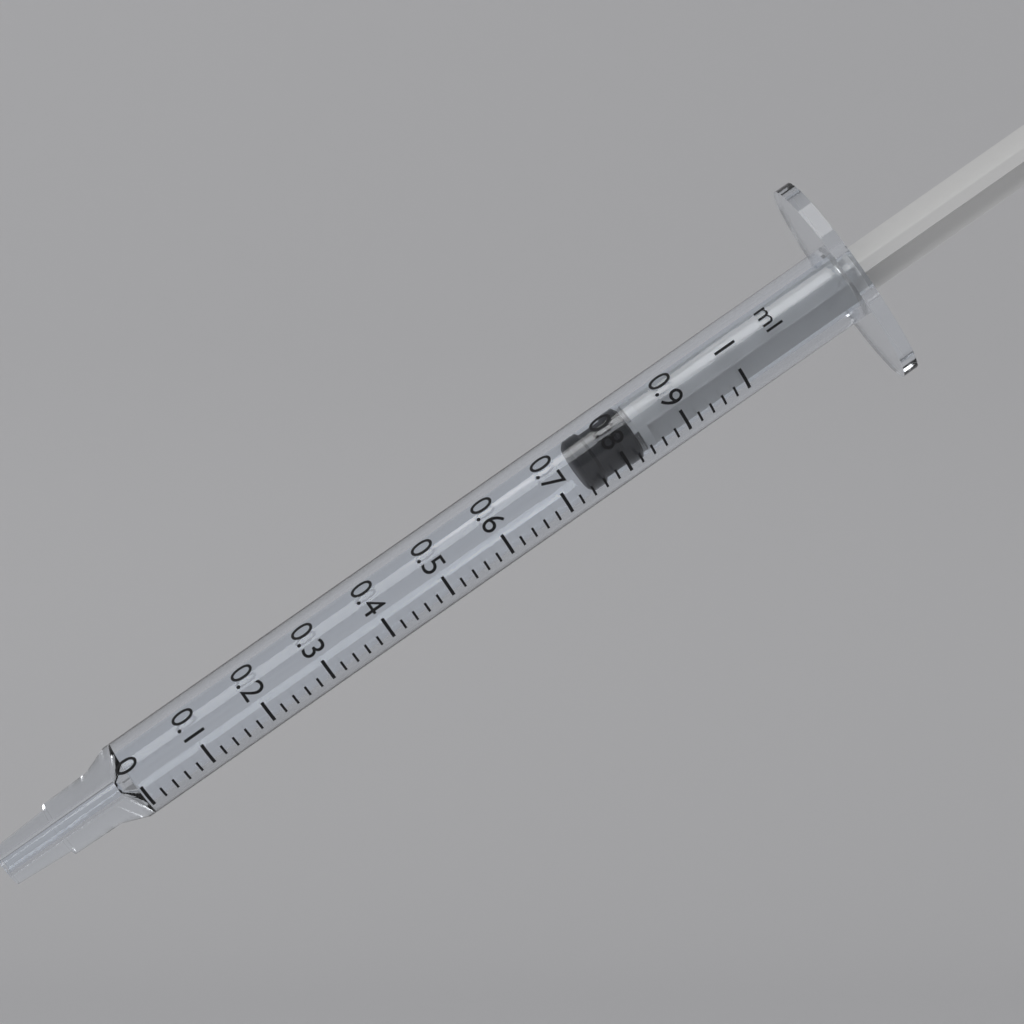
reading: 0.74 ml
